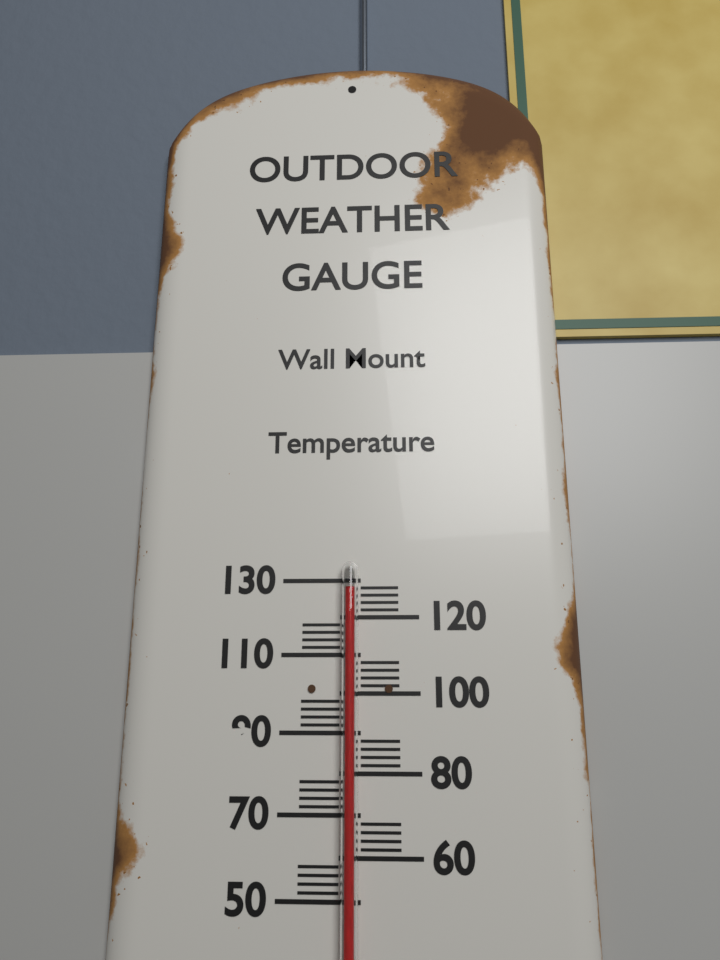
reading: 128 (no unit)
